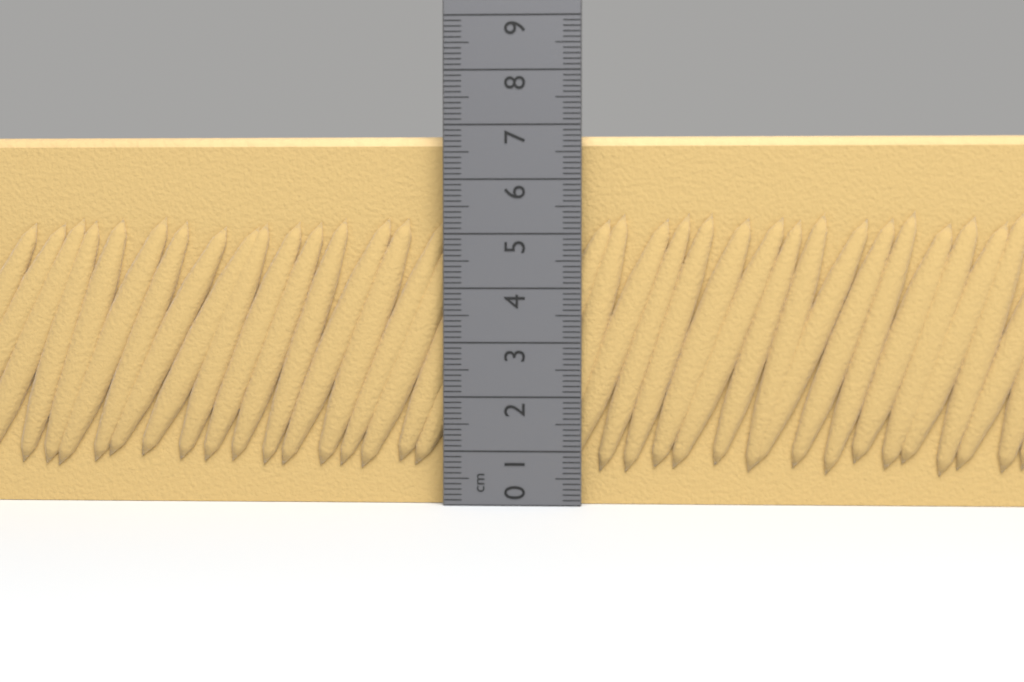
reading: 6.8 cm
